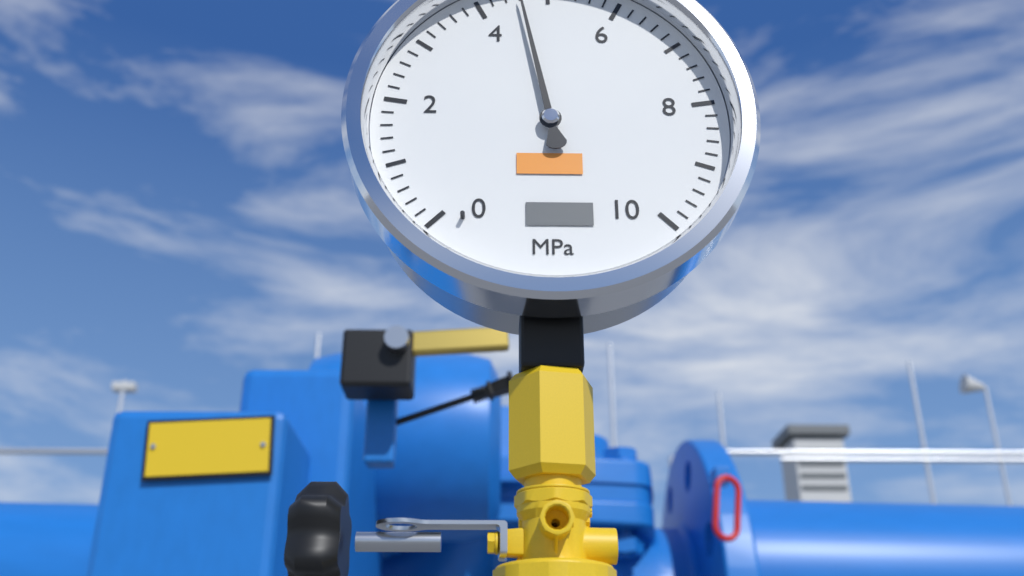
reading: 4.6 MPa
